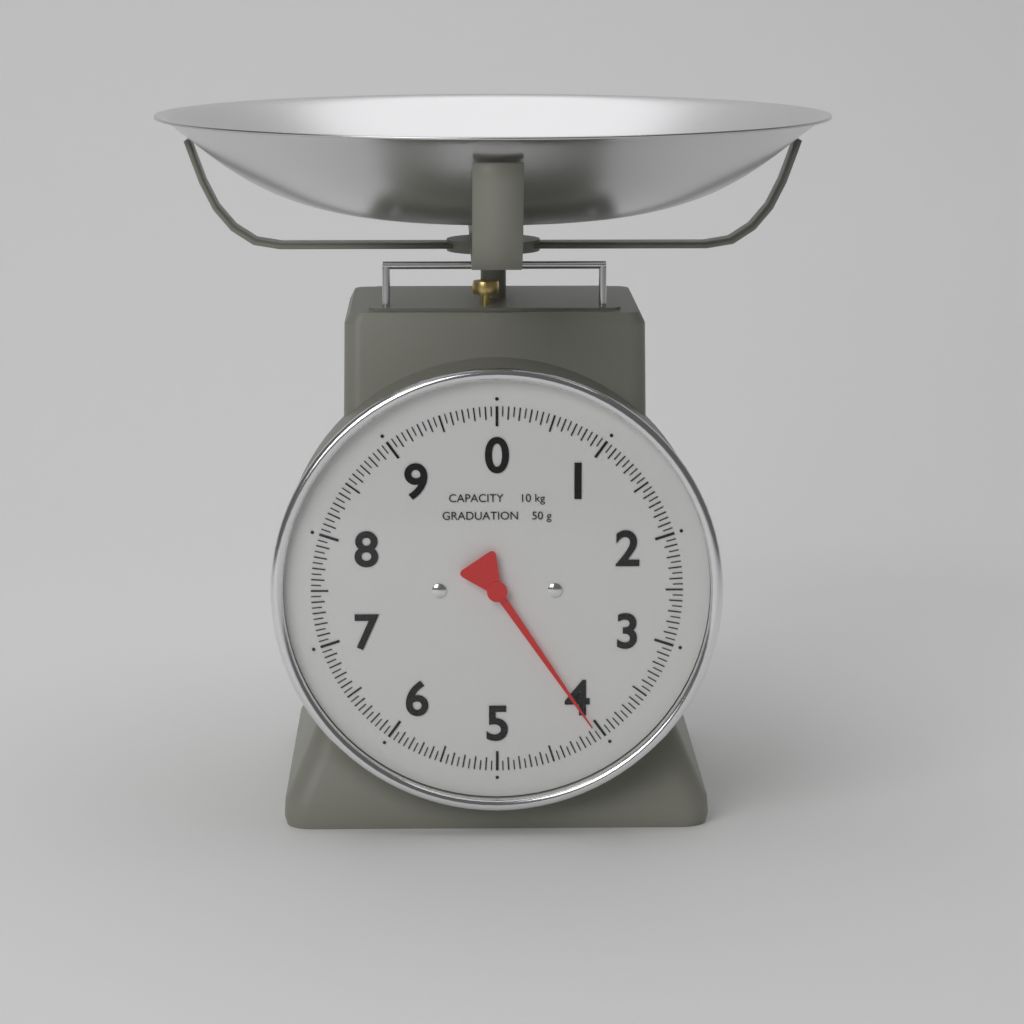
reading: 4.05 kg
